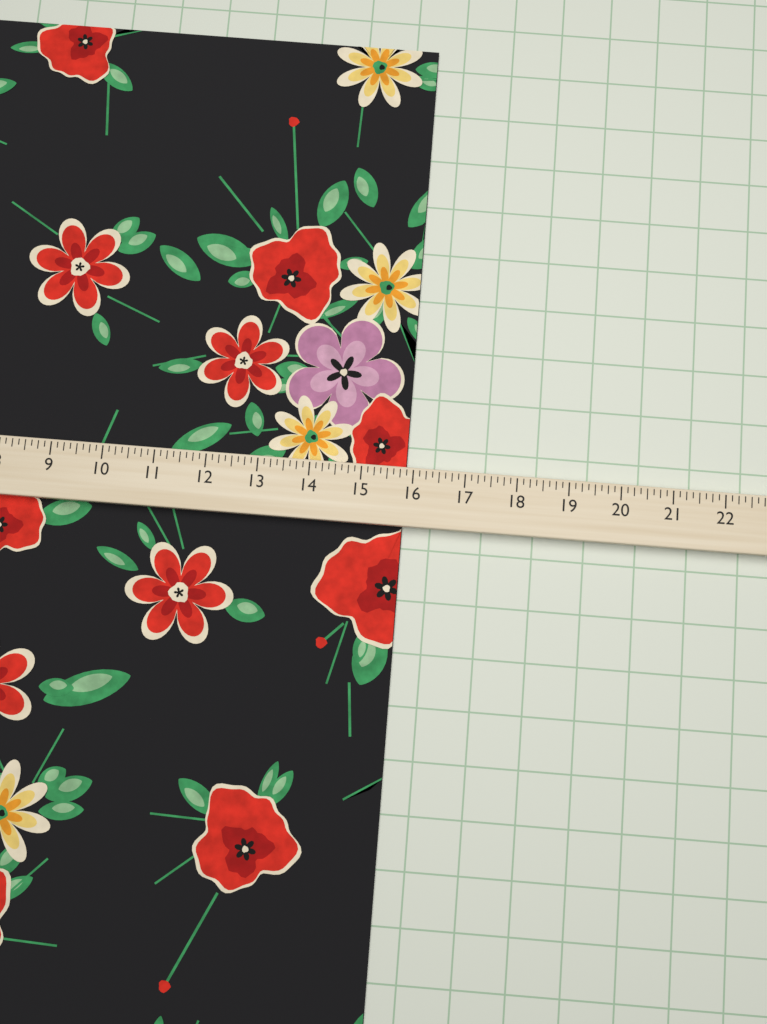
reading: 15.875 (no unit)
